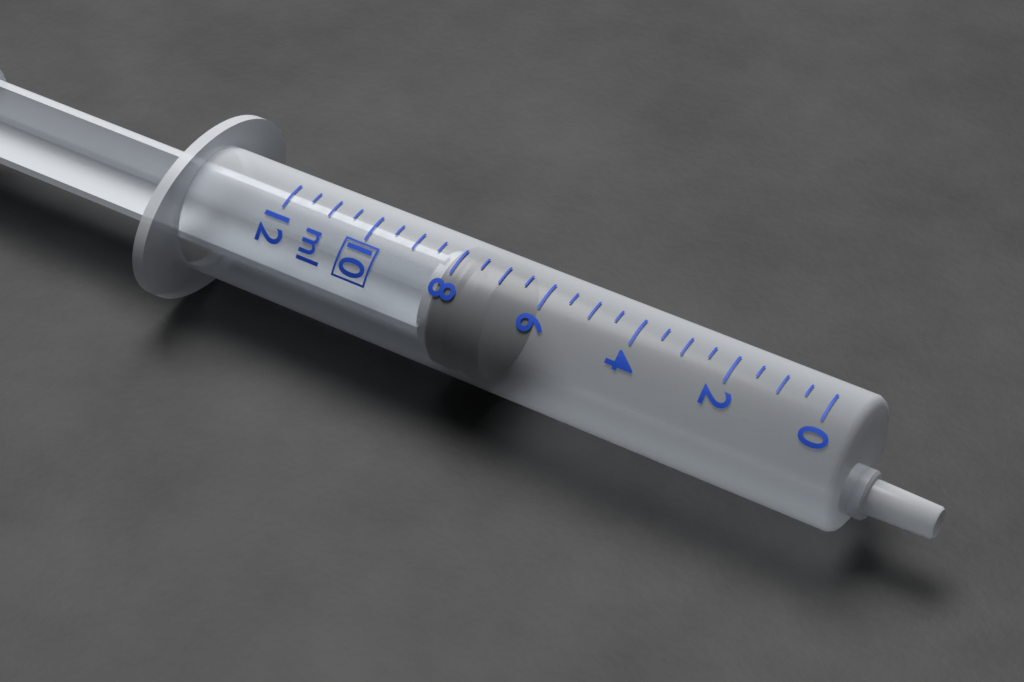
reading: 7.0 ml
